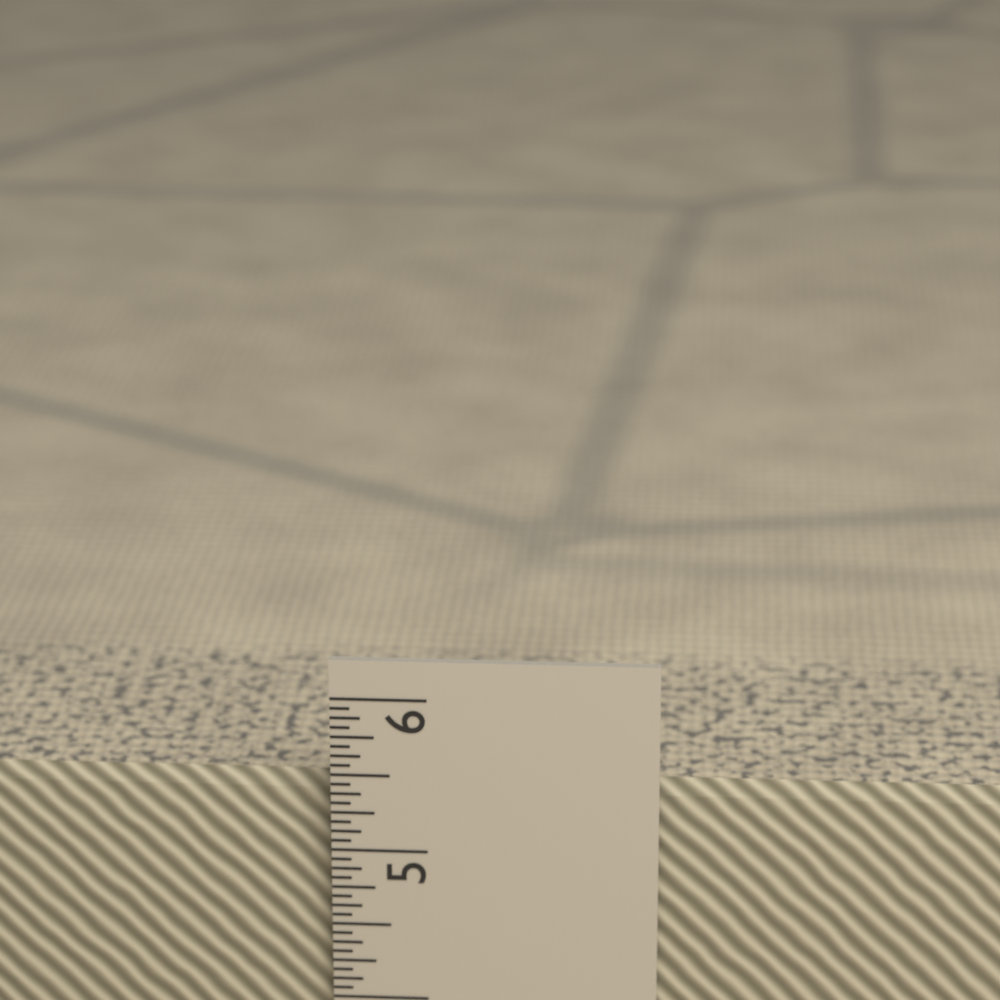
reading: 5.4375 in
